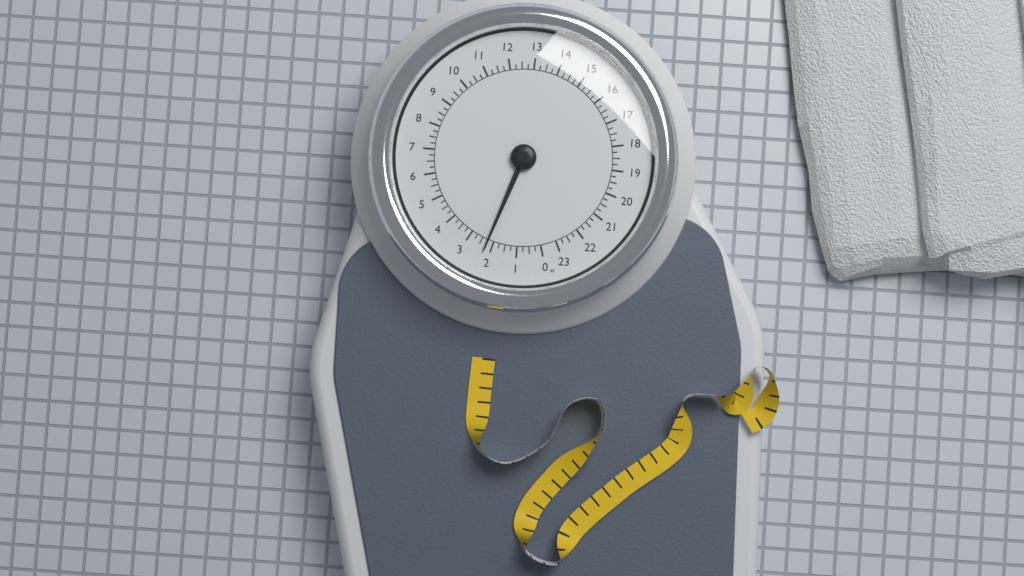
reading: 2.25 st
